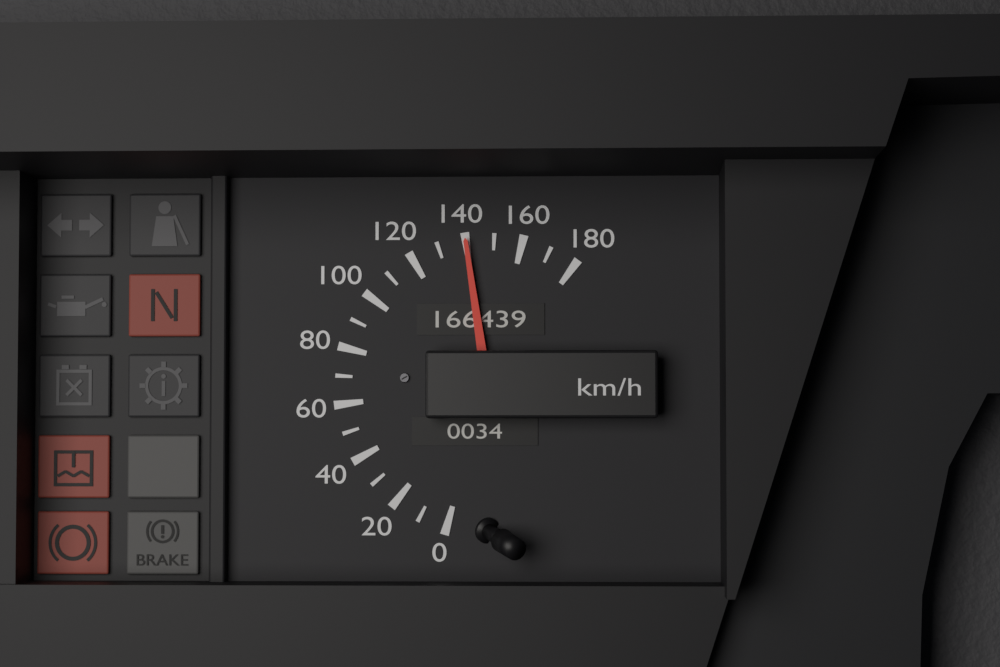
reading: 140 km/h
